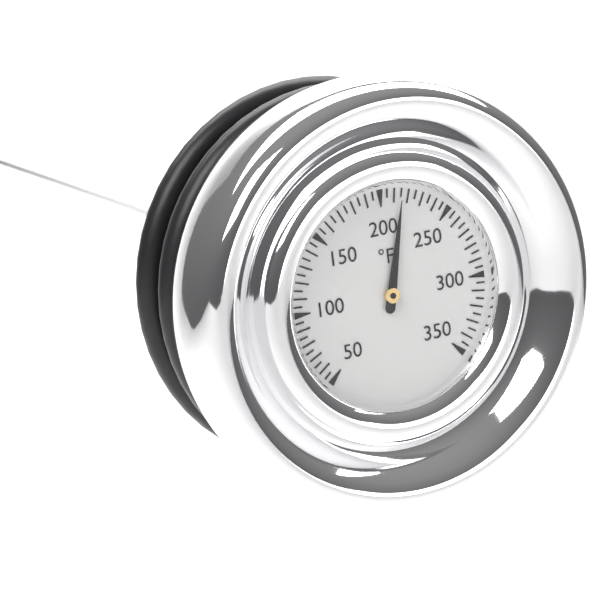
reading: 215 °F
